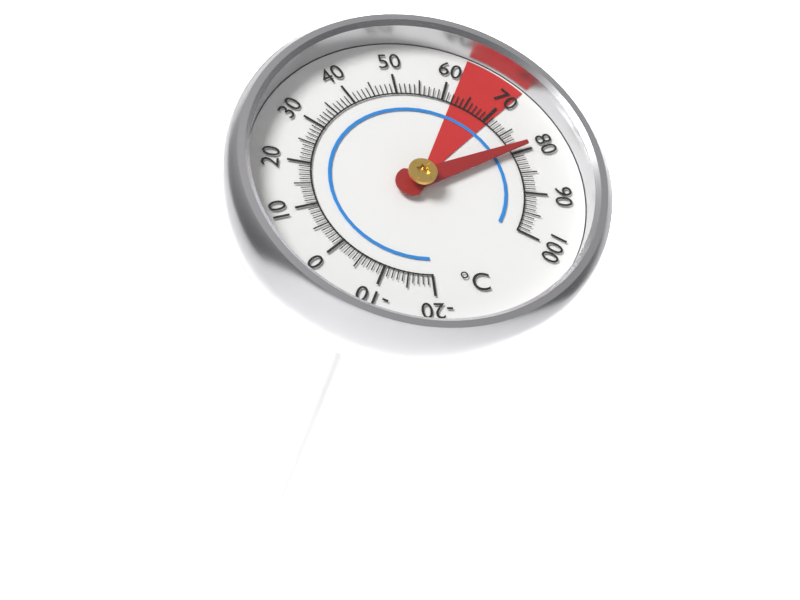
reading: 79 °C
